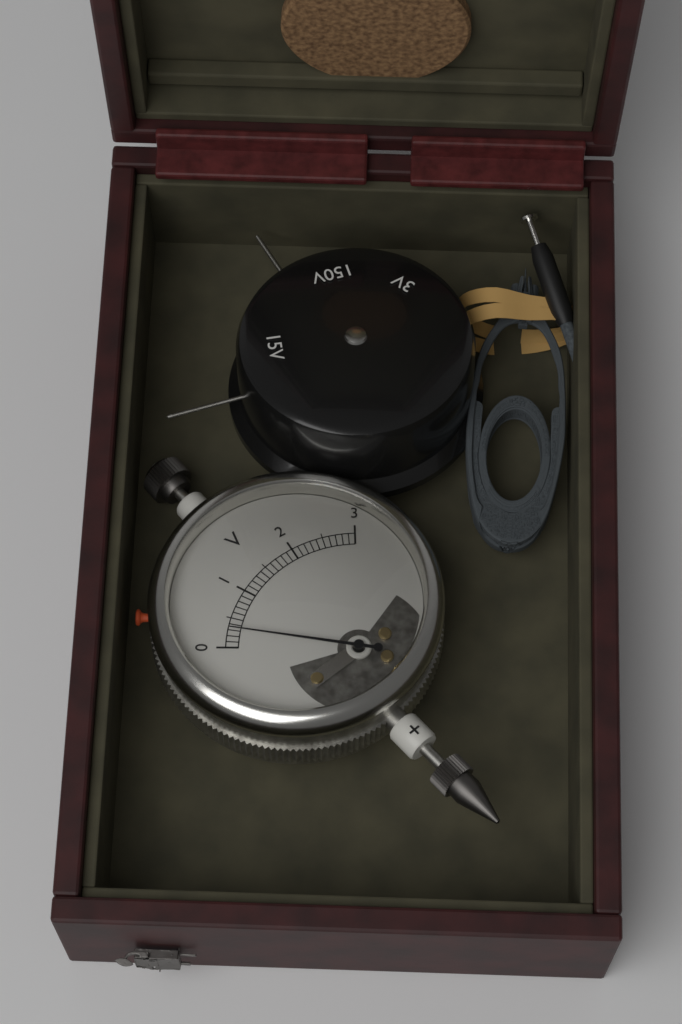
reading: 0.3 V
